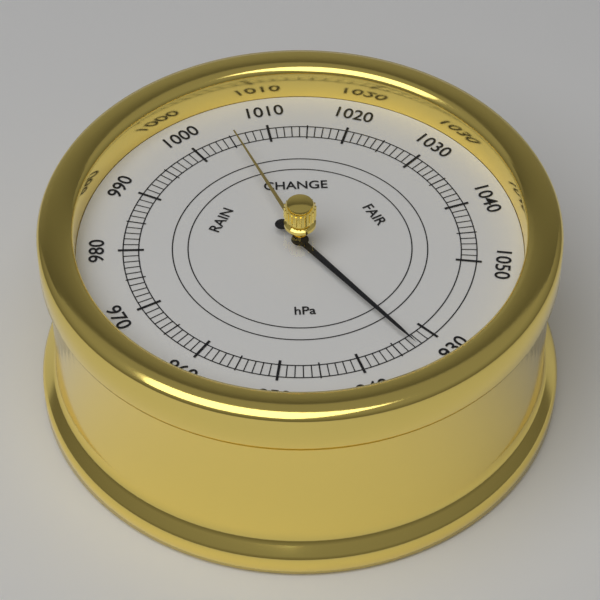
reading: 933 hPa
